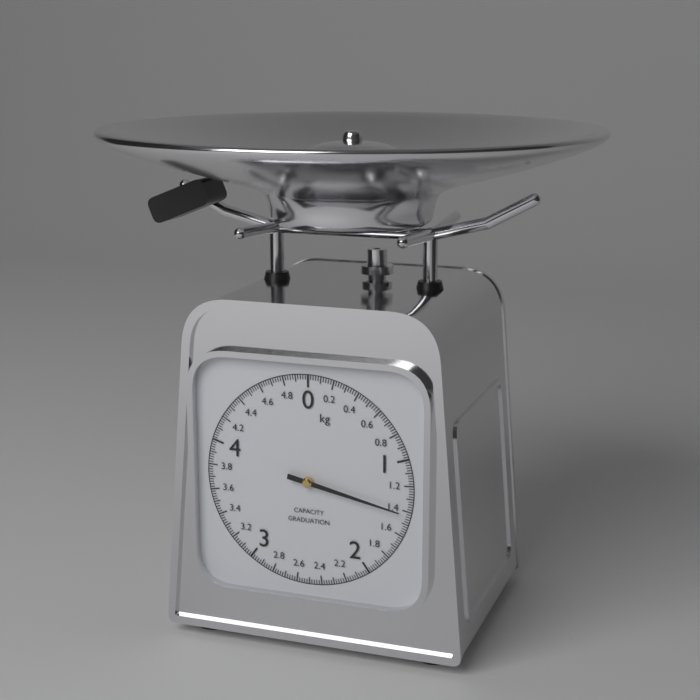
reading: 1.42 kg
